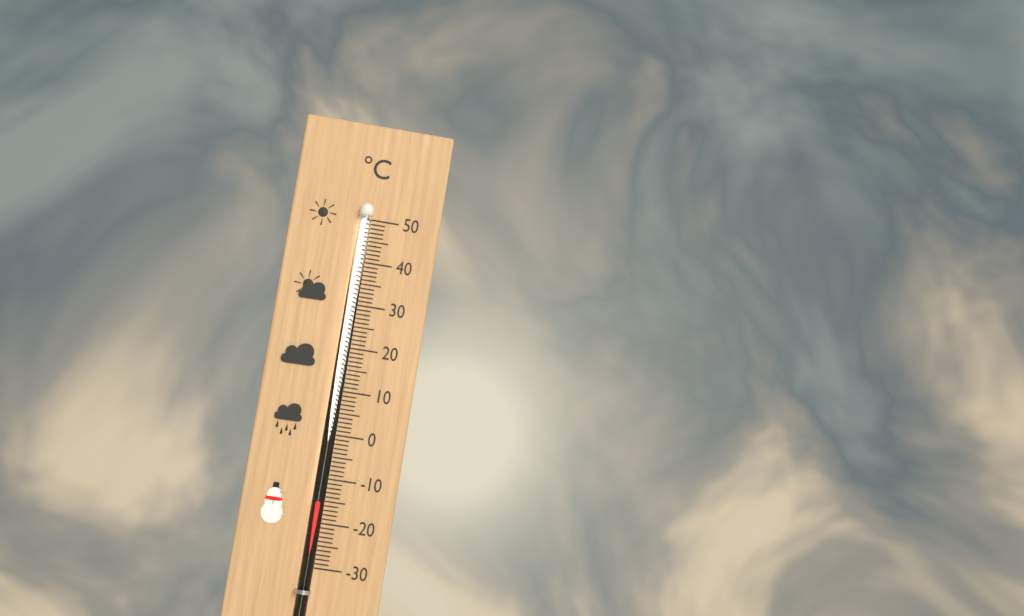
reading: -15 °C
